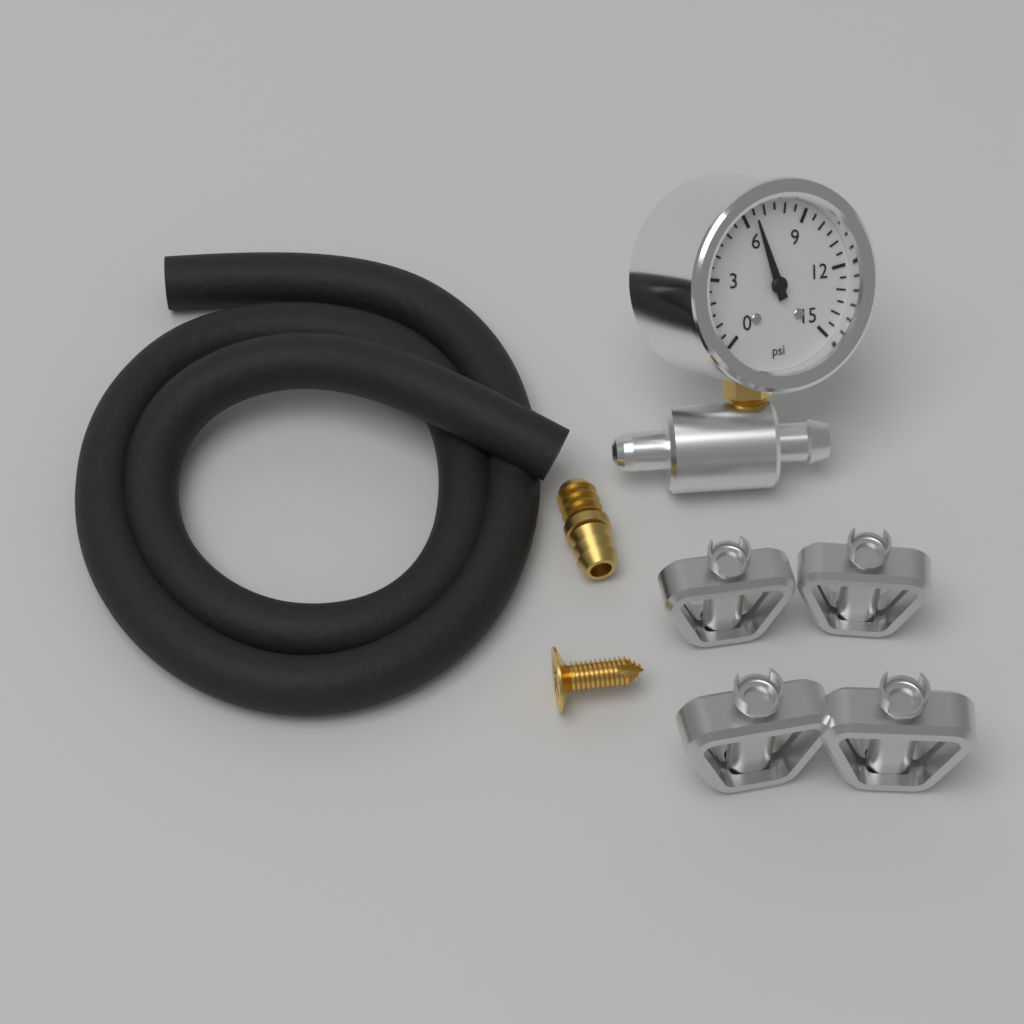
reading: 6.5 psi
